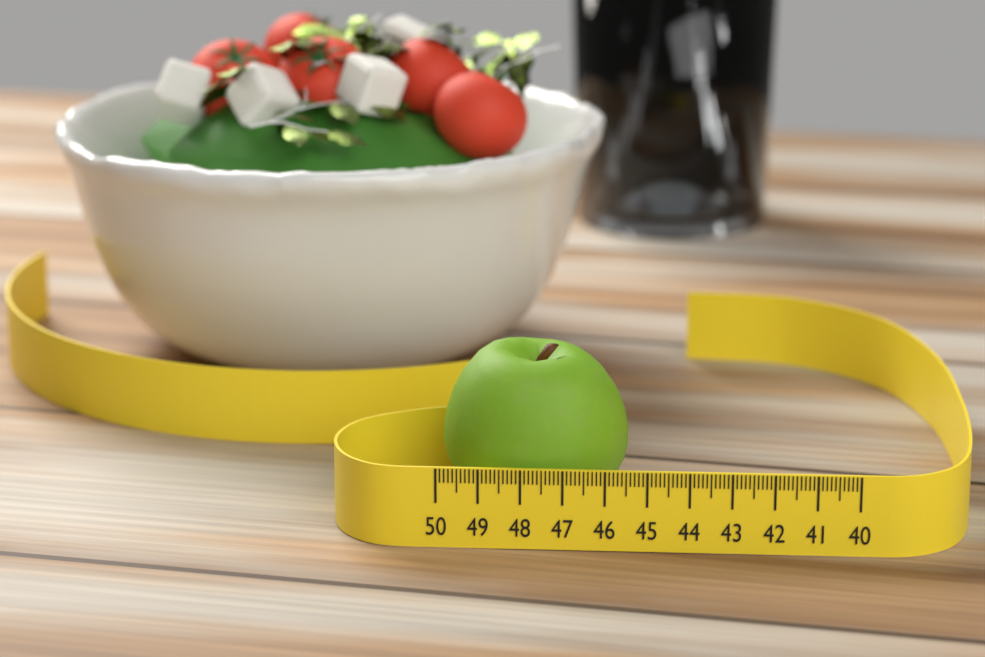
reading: 45.5 (no unit)
